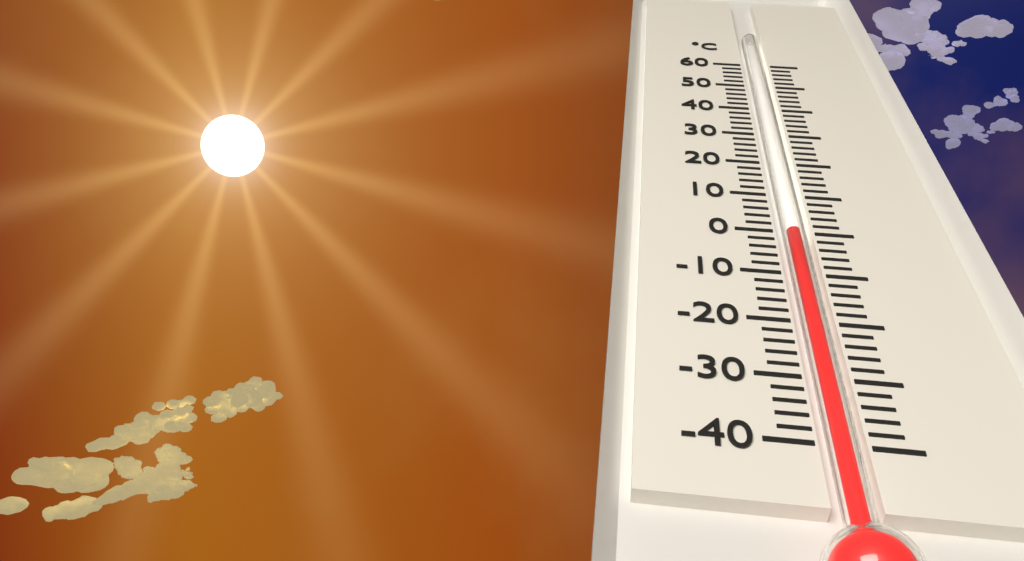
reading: 0 °C
